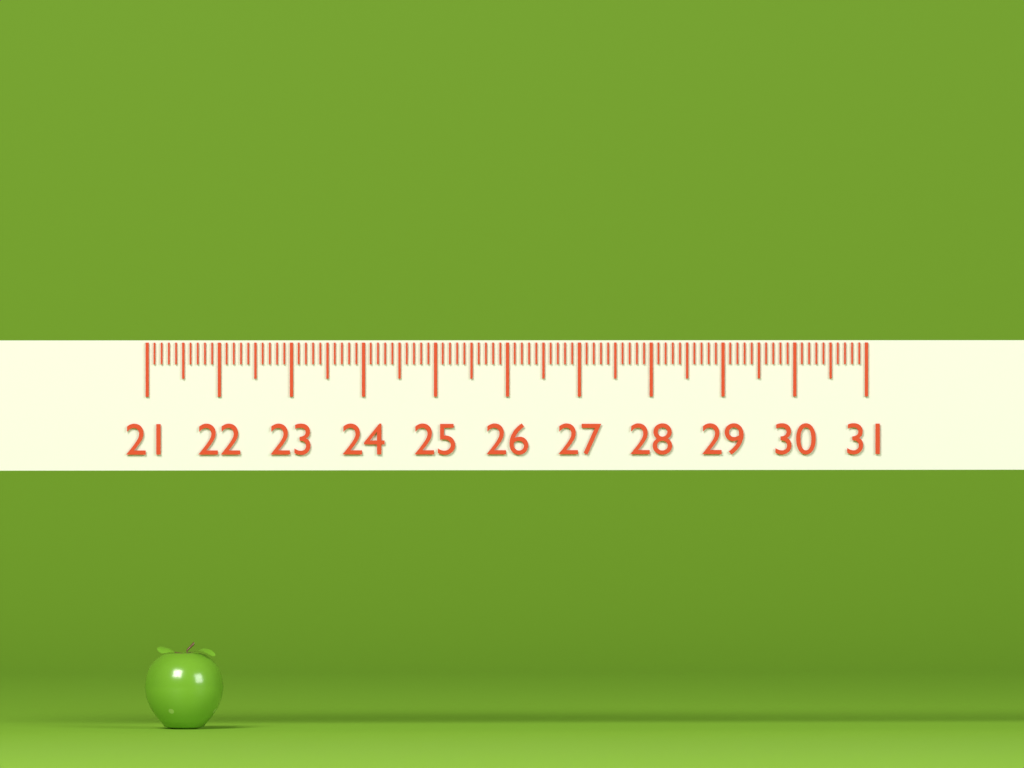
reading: 22.1 (no unit)
